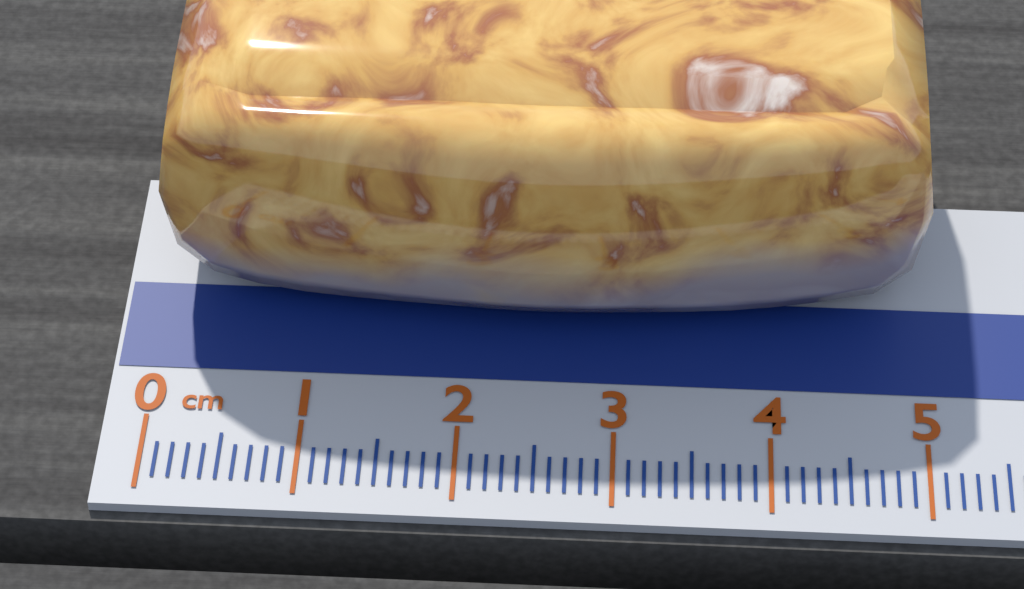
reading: 5.0 cm
